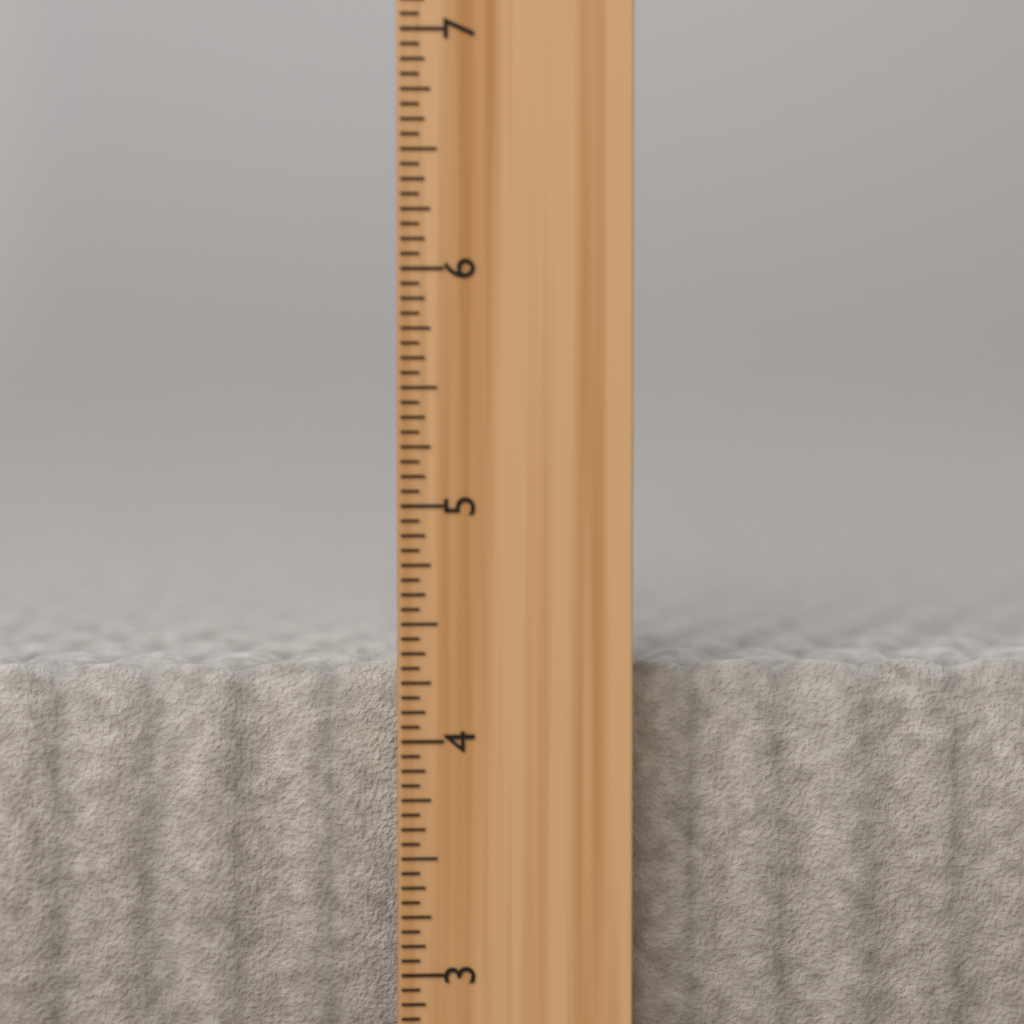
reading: 4.3125 inch
